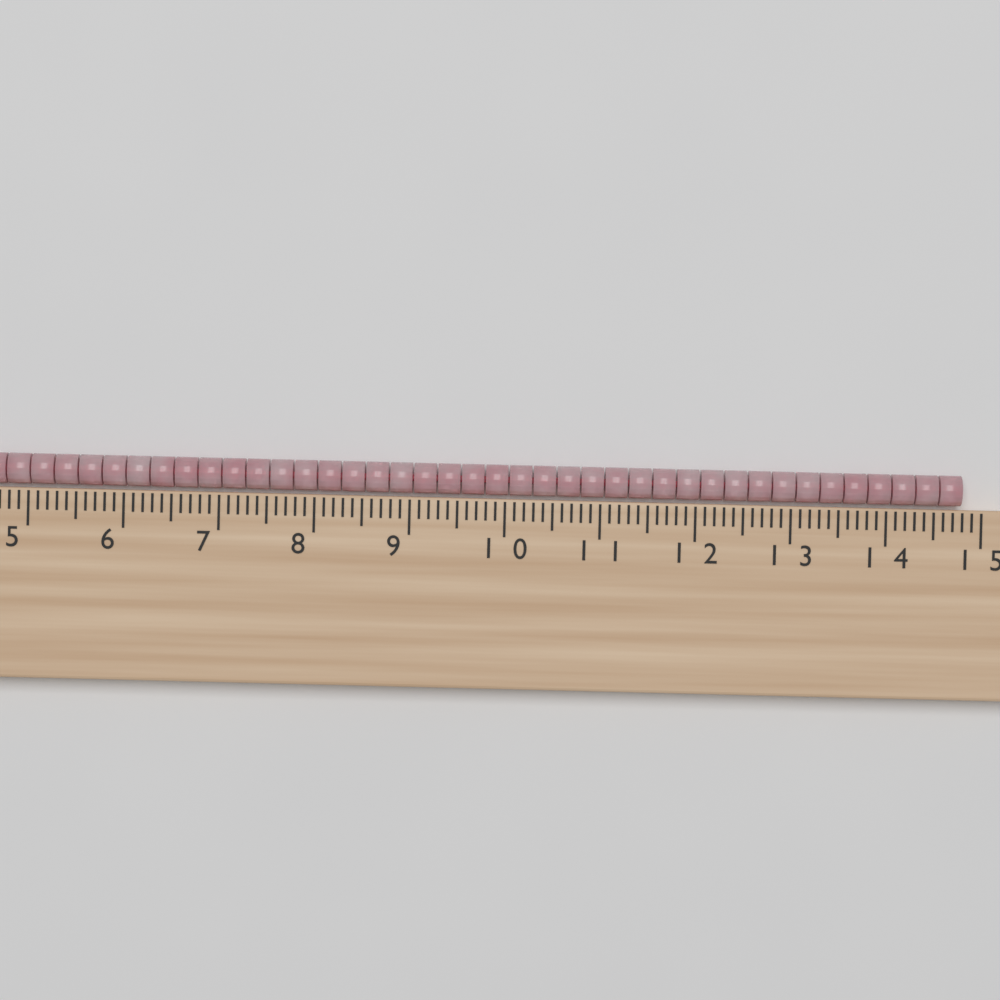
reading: 14.8 cm
